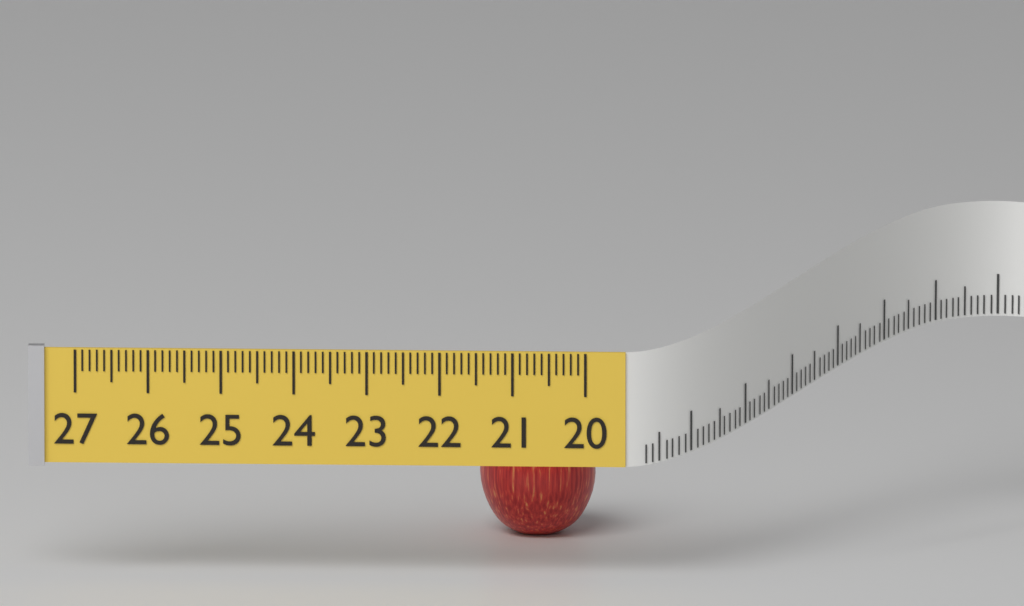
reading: 21.6 (no unit)
